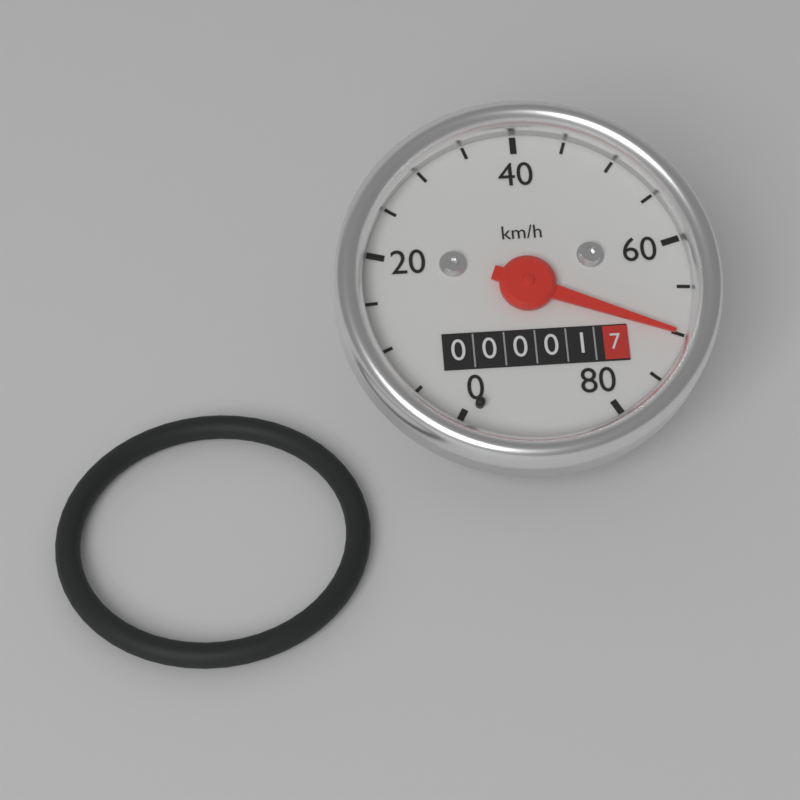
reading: 70 km/h
